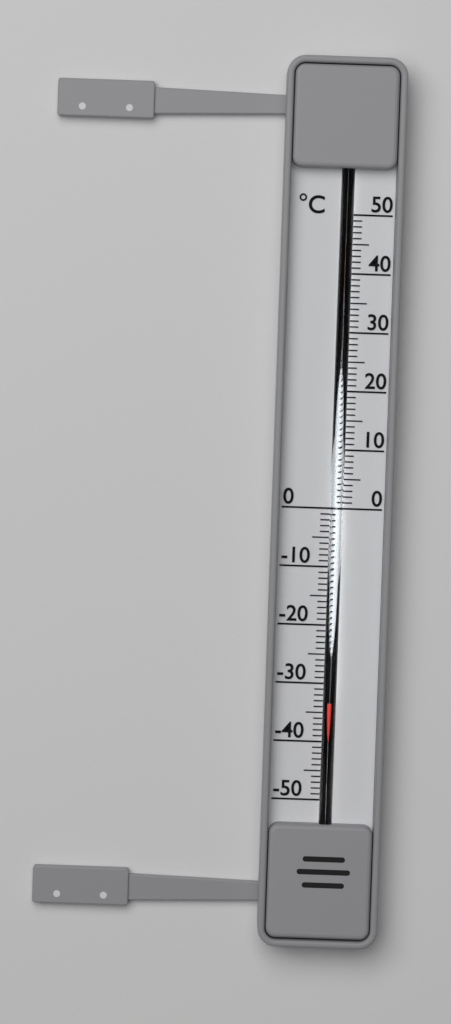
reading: -33 °C
